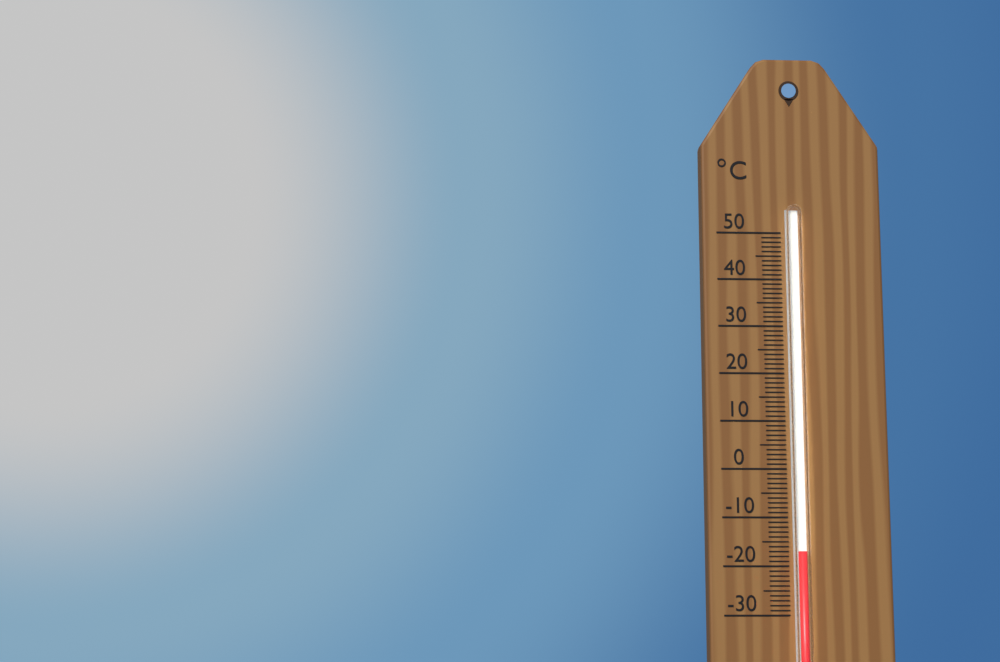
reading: -17 °C
